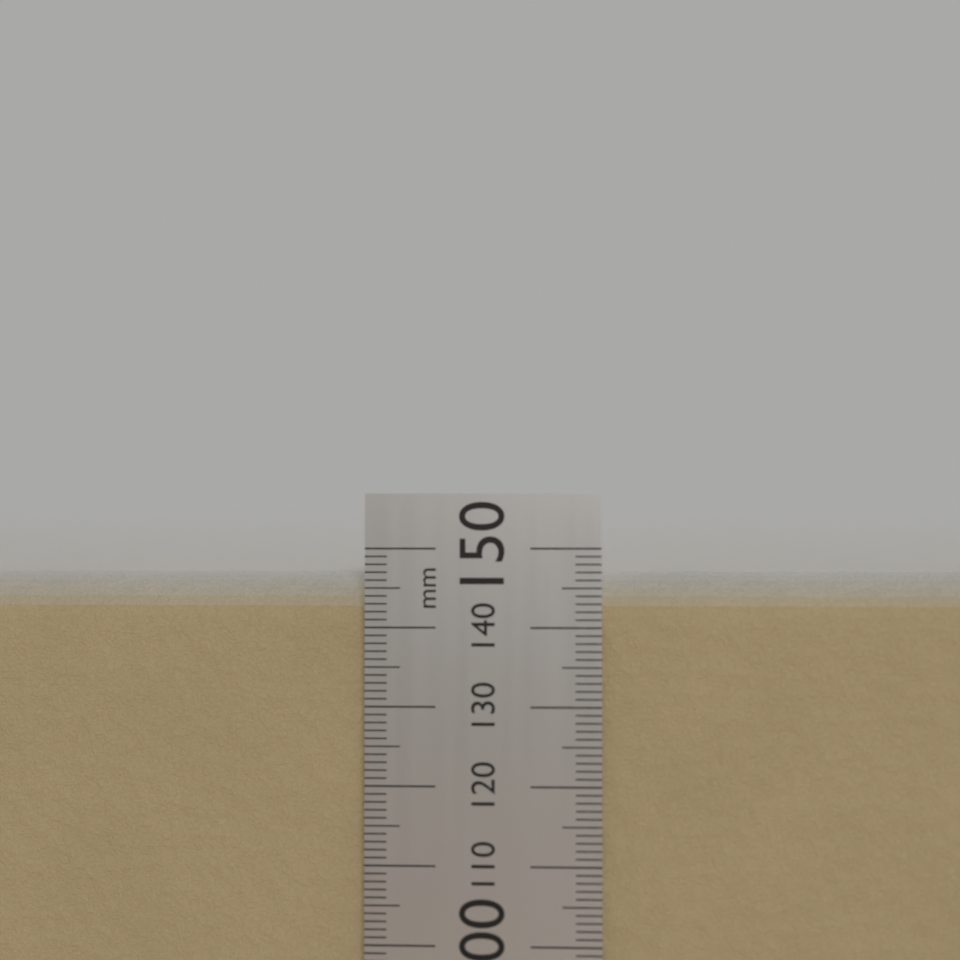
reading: 147 mm
